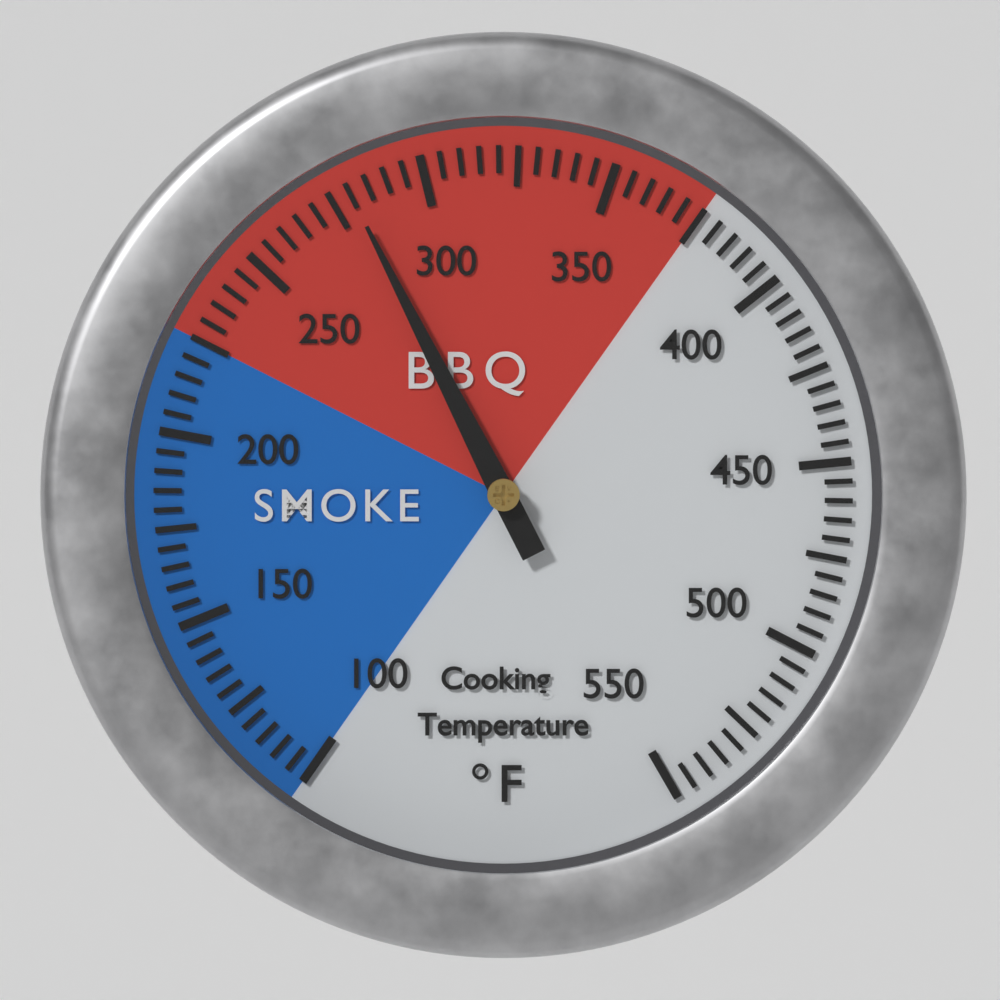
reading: 280 °F
